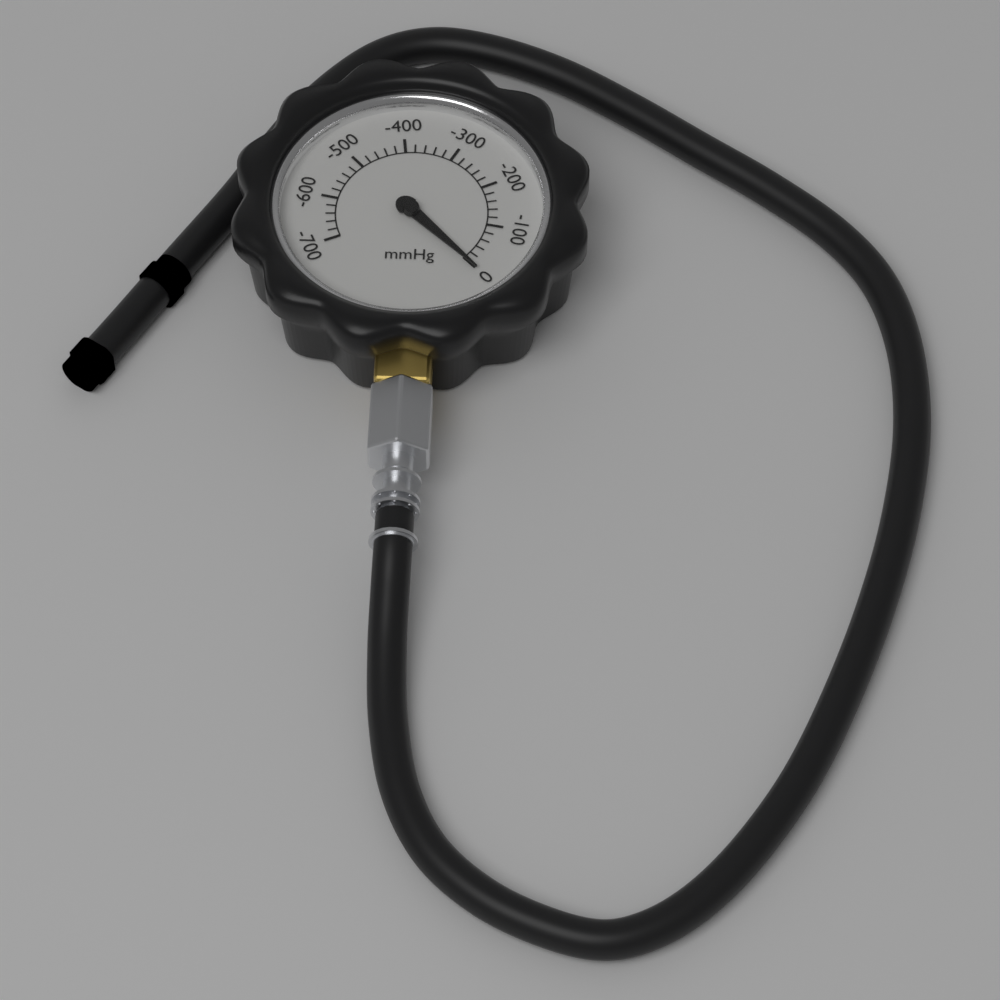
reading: 0 mmHg
